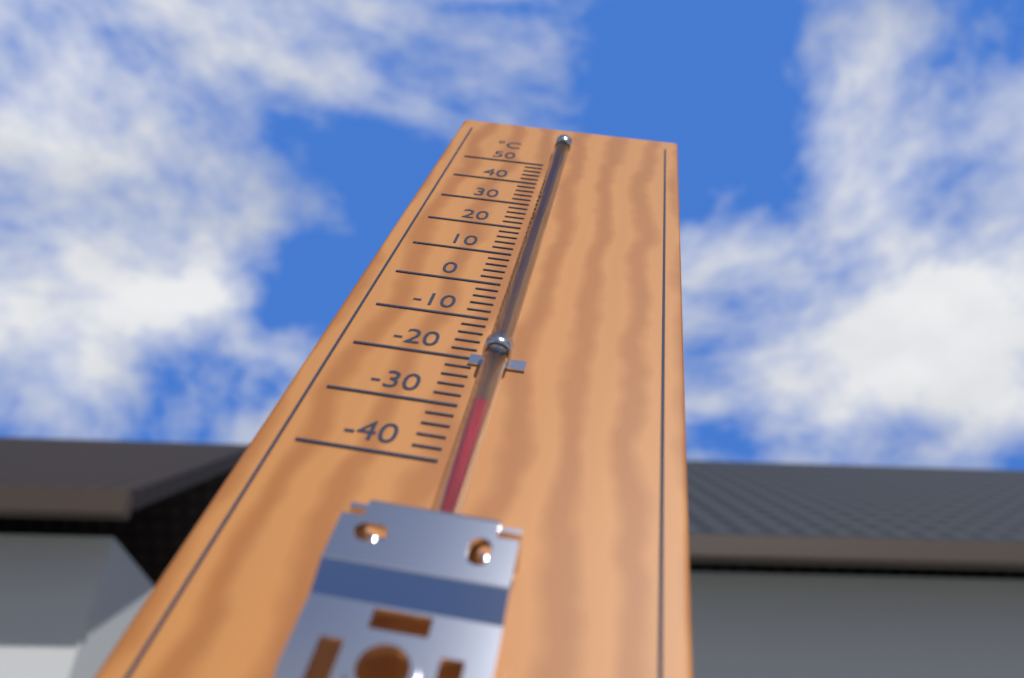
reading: -32 °C
